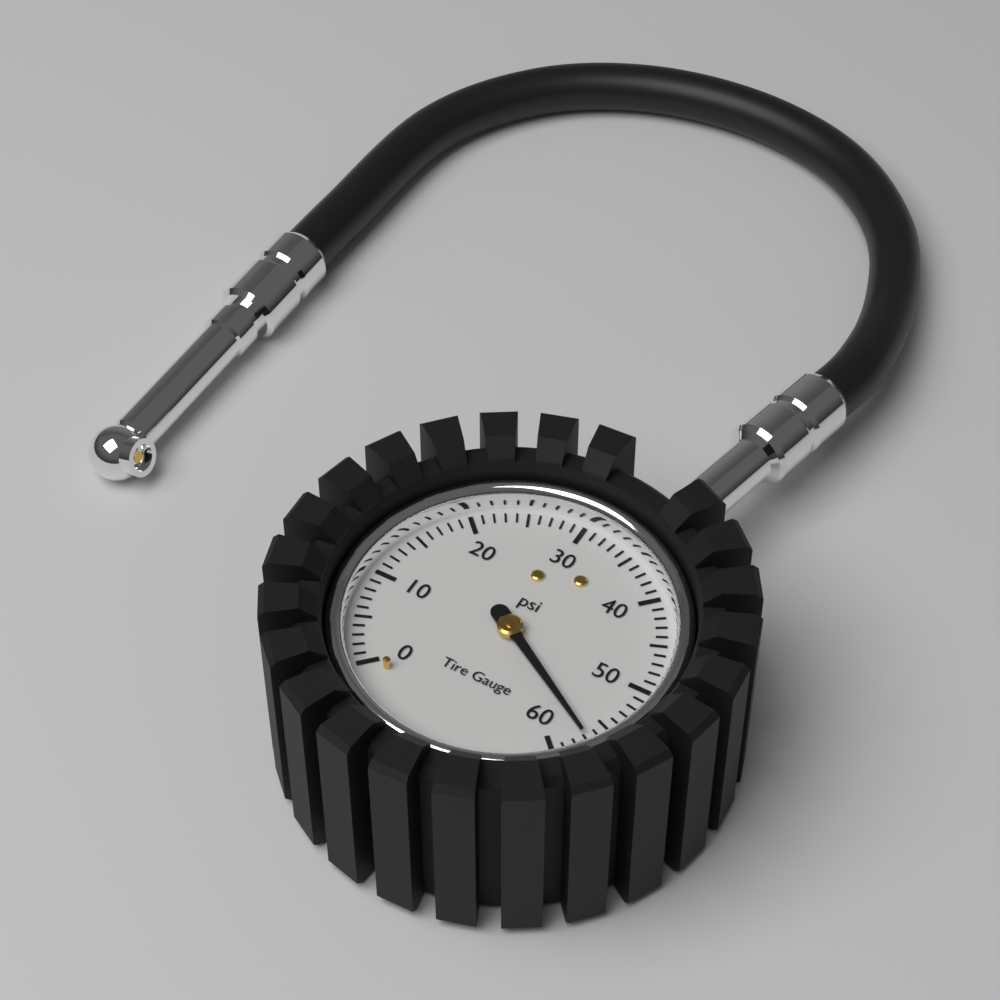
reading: 57 psi
